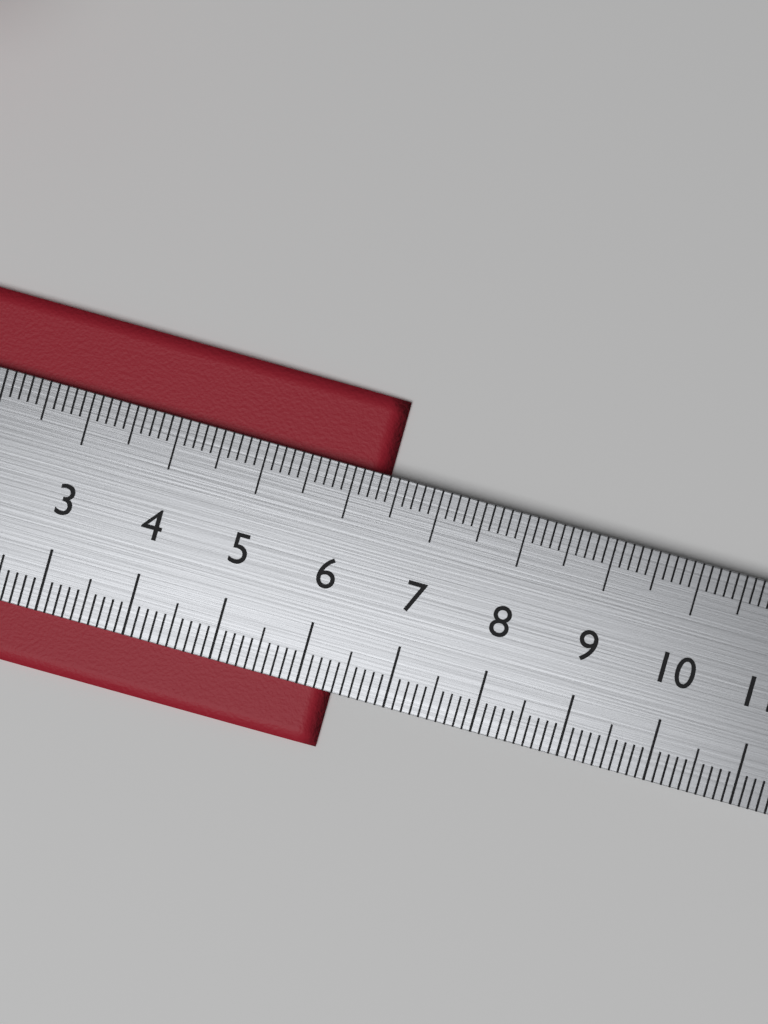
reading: 6.4 cm
